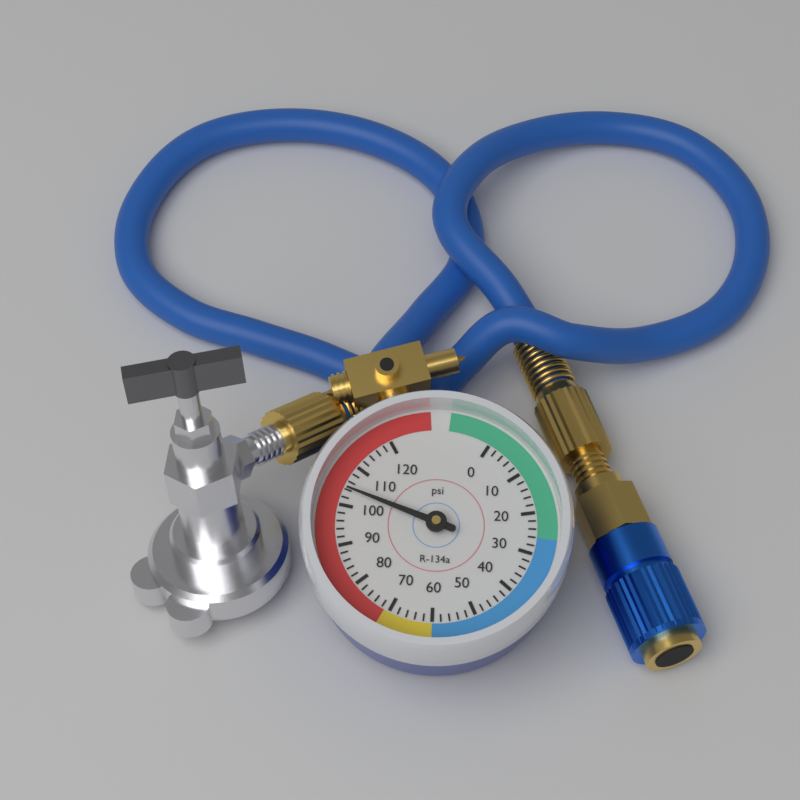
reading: 104 psi
